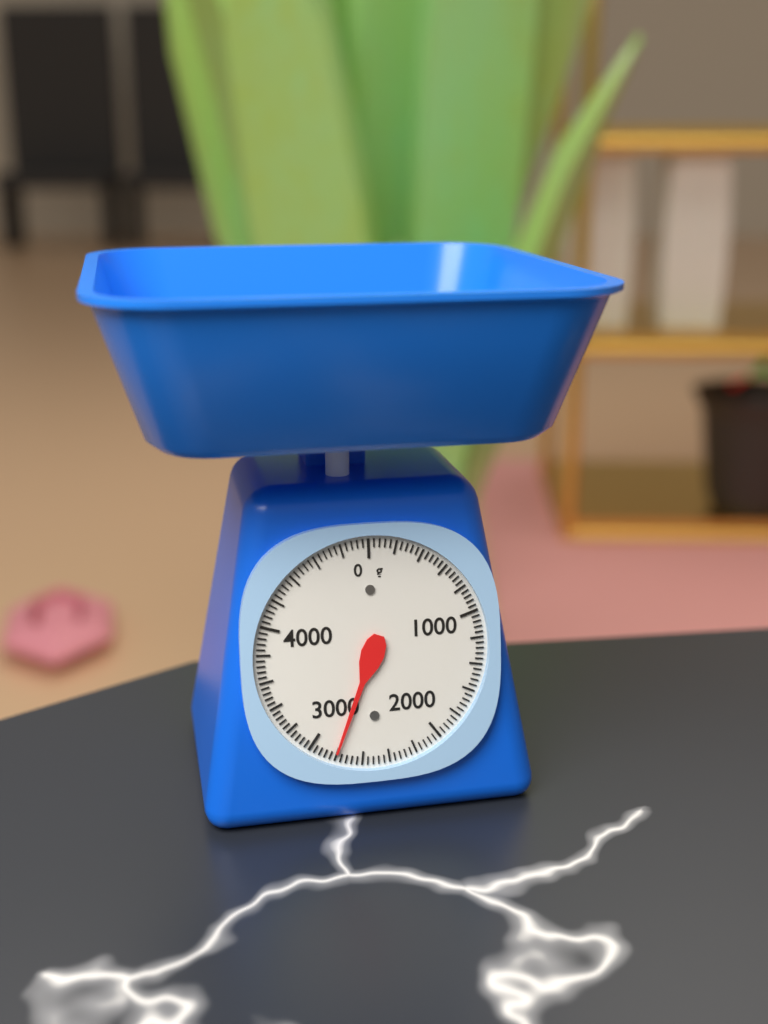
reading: 2800 g
